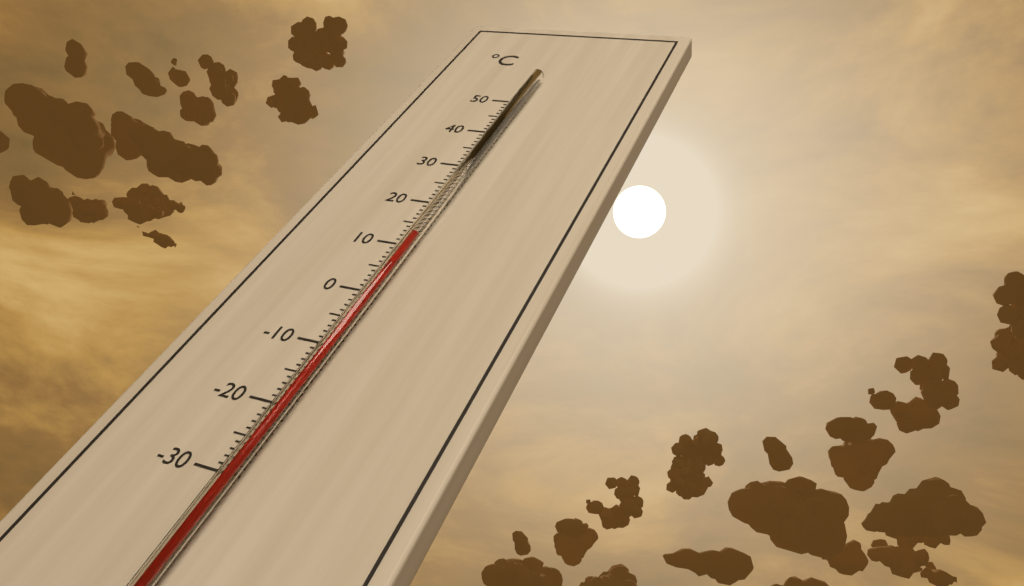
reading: 11 °C
